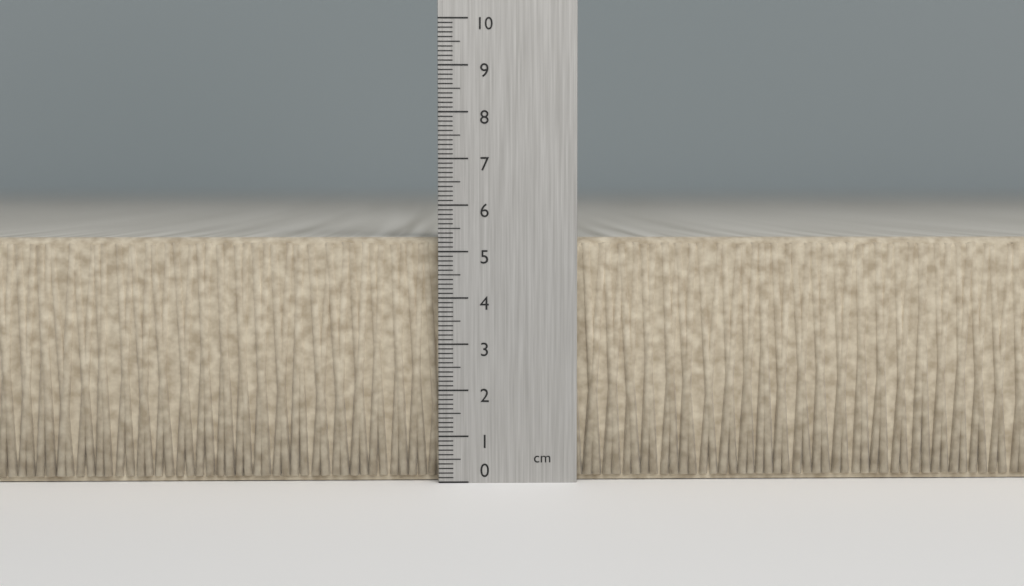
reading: 5.3 cm
